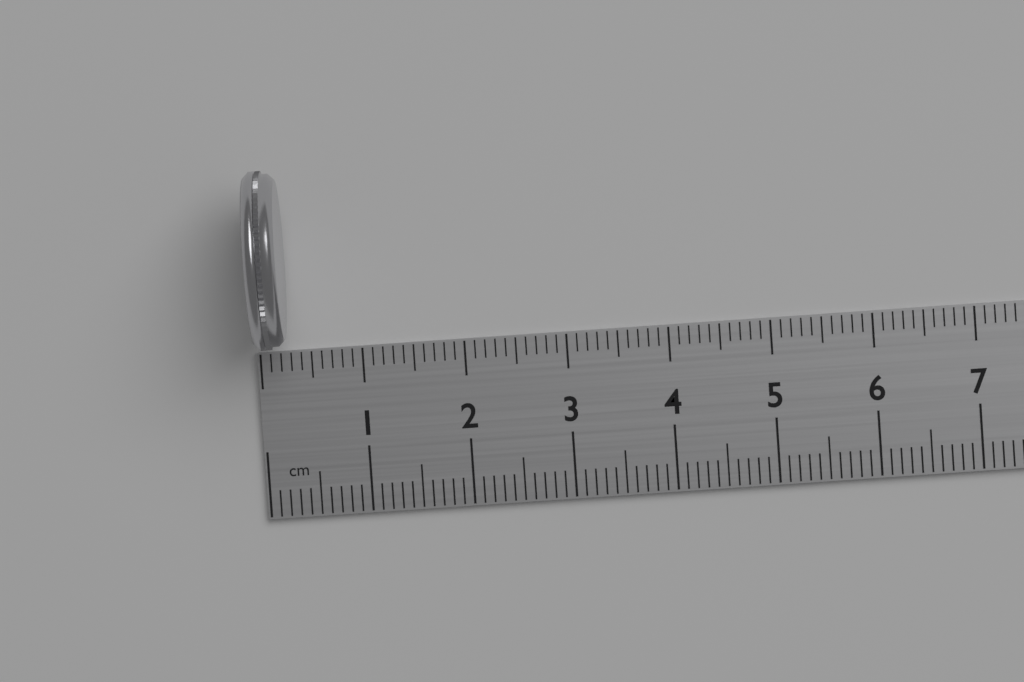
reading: 0.3 cm
